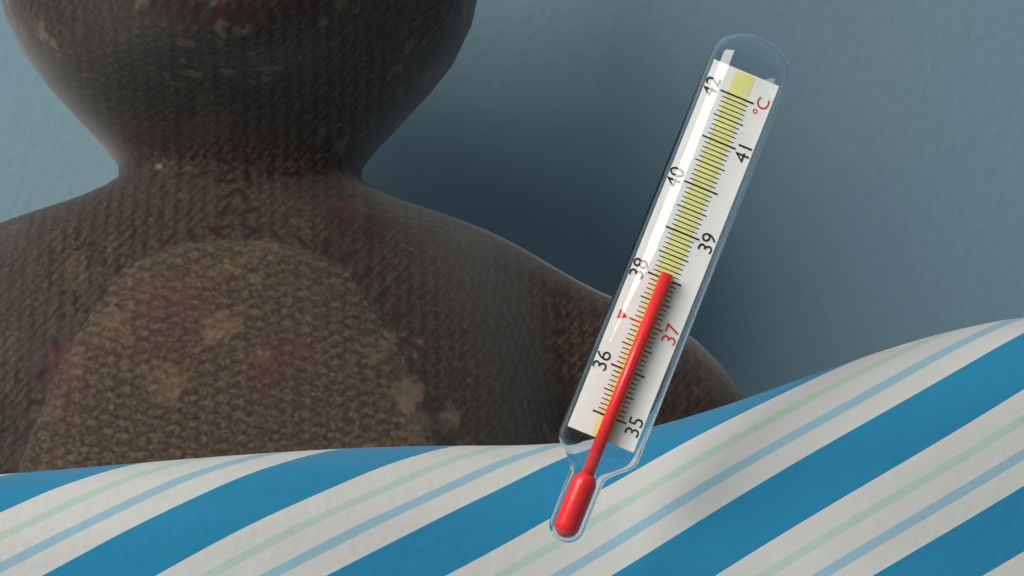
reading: 38.1 °C
